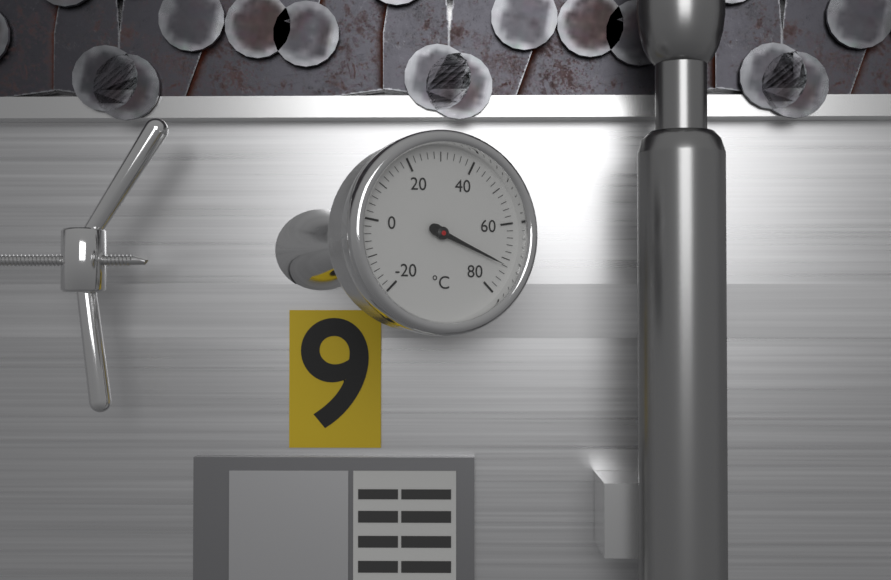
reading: 72 °C
